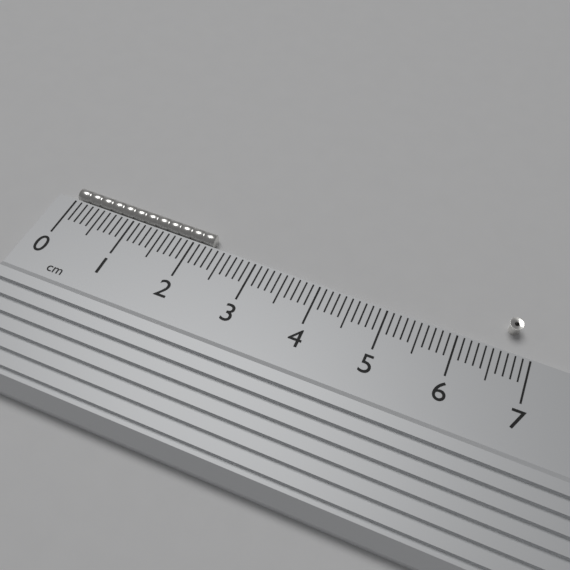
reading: 2.3 cm
